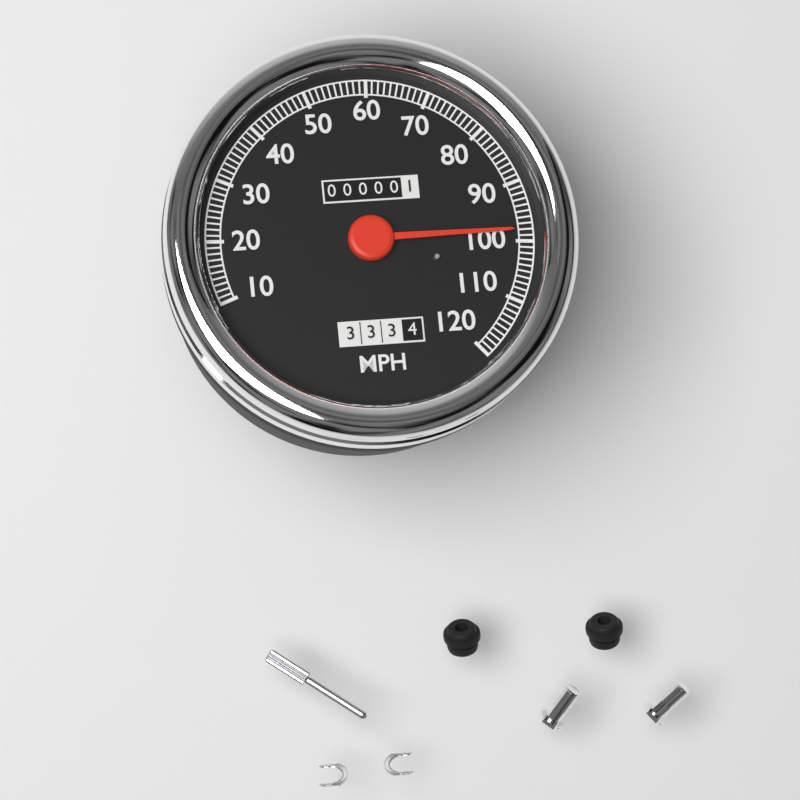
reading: 98 MPH
